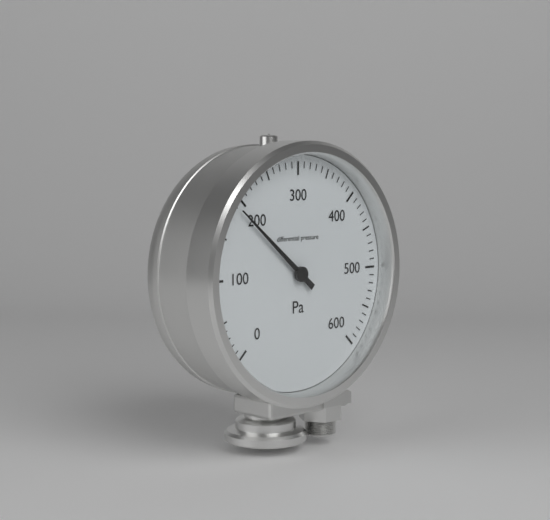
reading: 190 Pa
